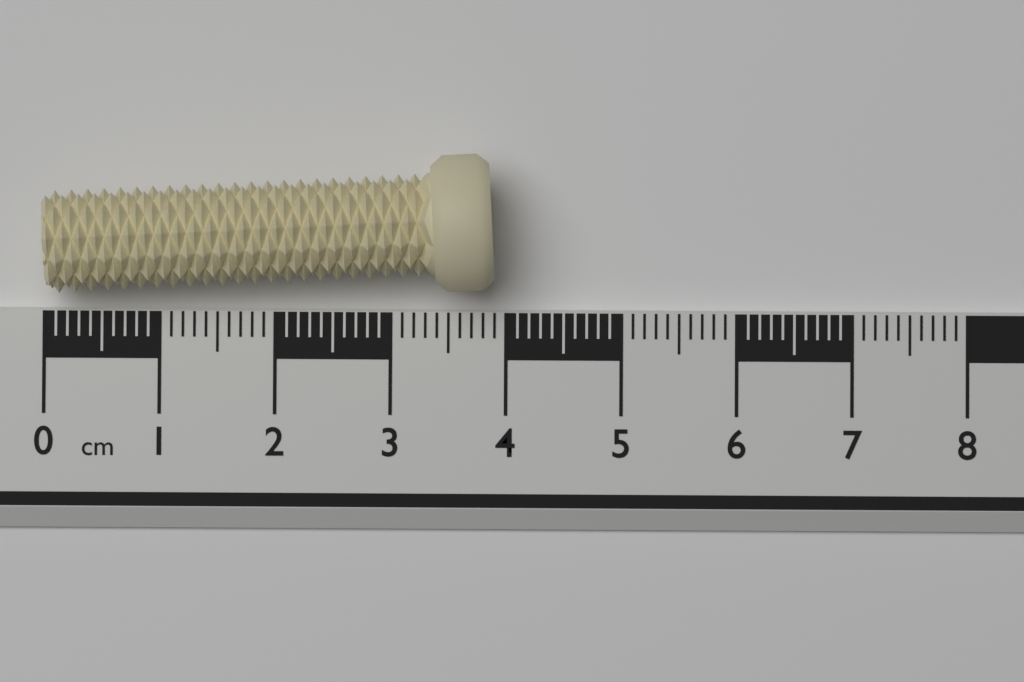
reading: 3.9 cm
